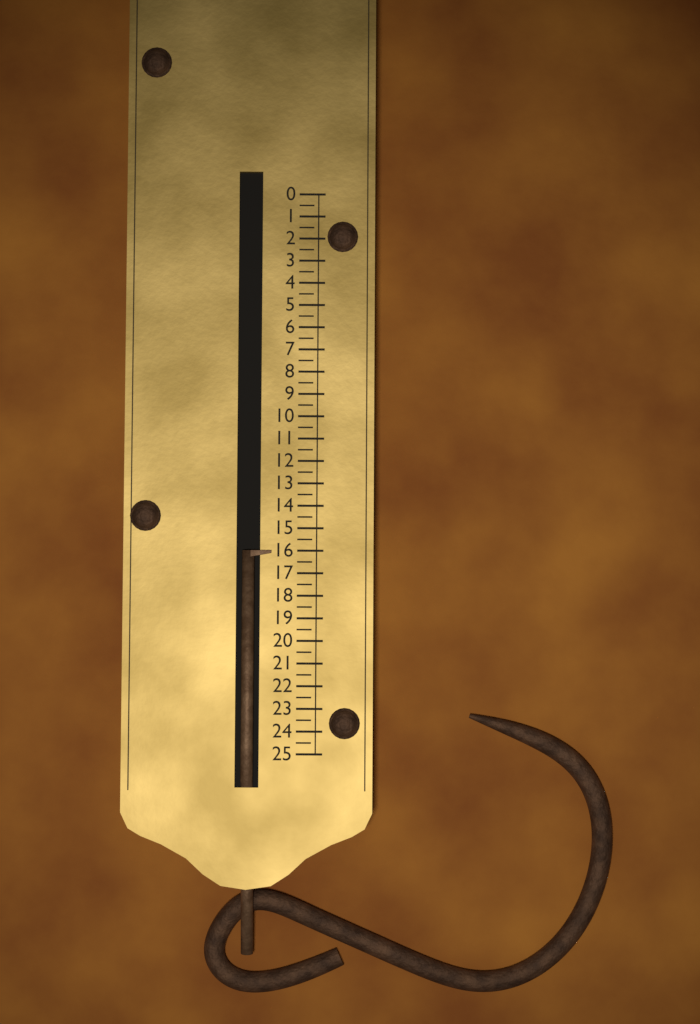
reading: 16.0 (no unit)
